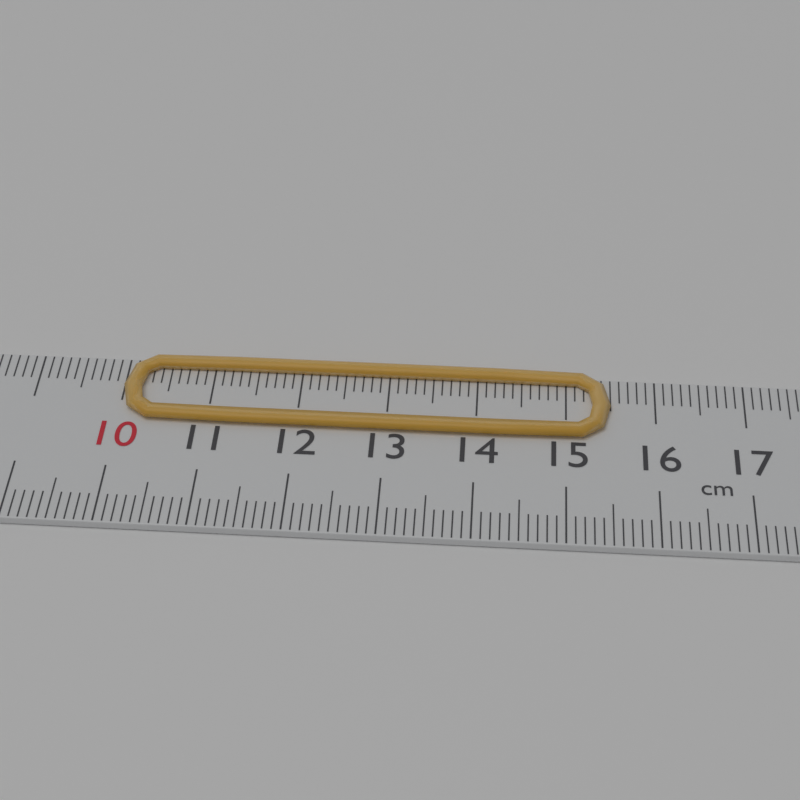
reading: 15.5 cm
